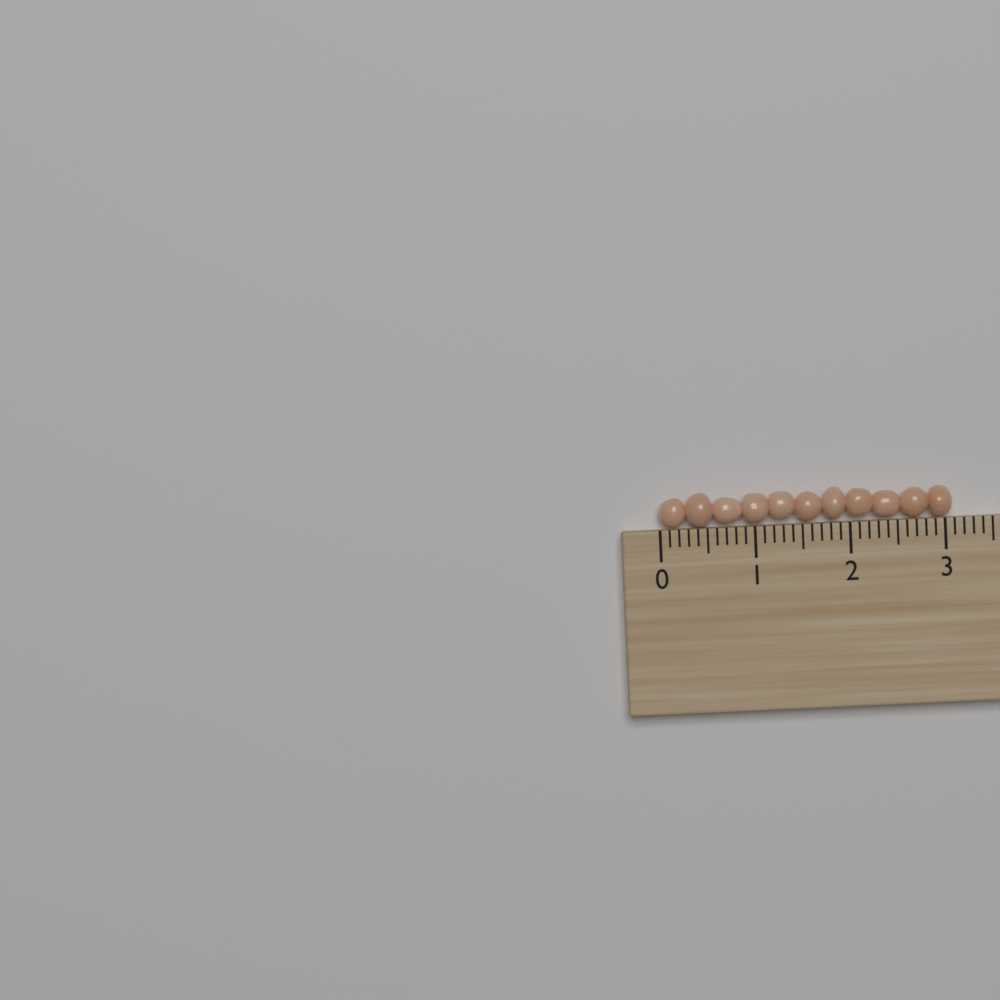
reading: 3.1 (no unit)
